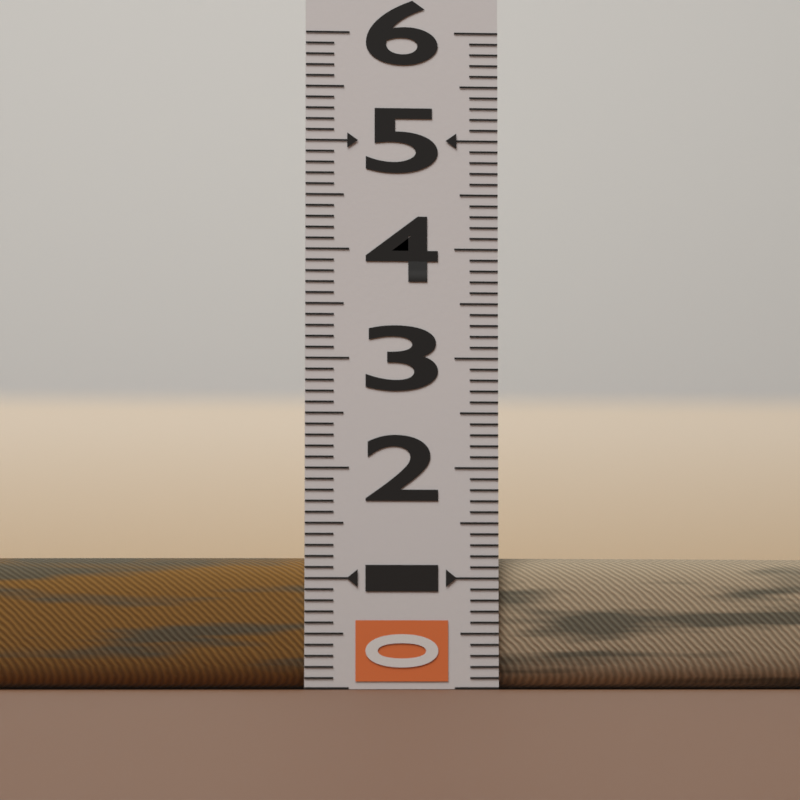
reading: 1.2 (no unit)
